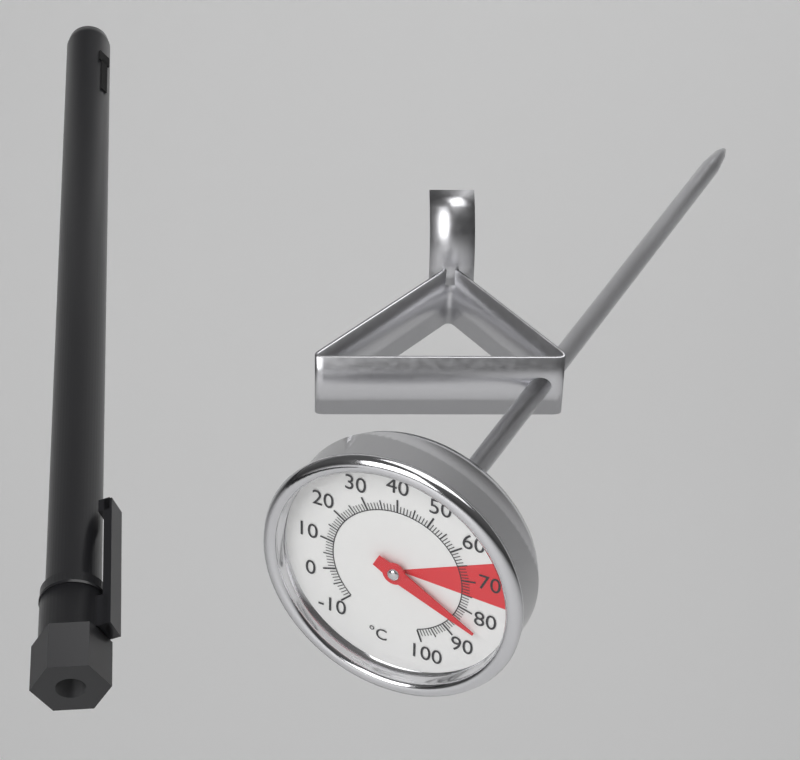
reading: 84 °C
